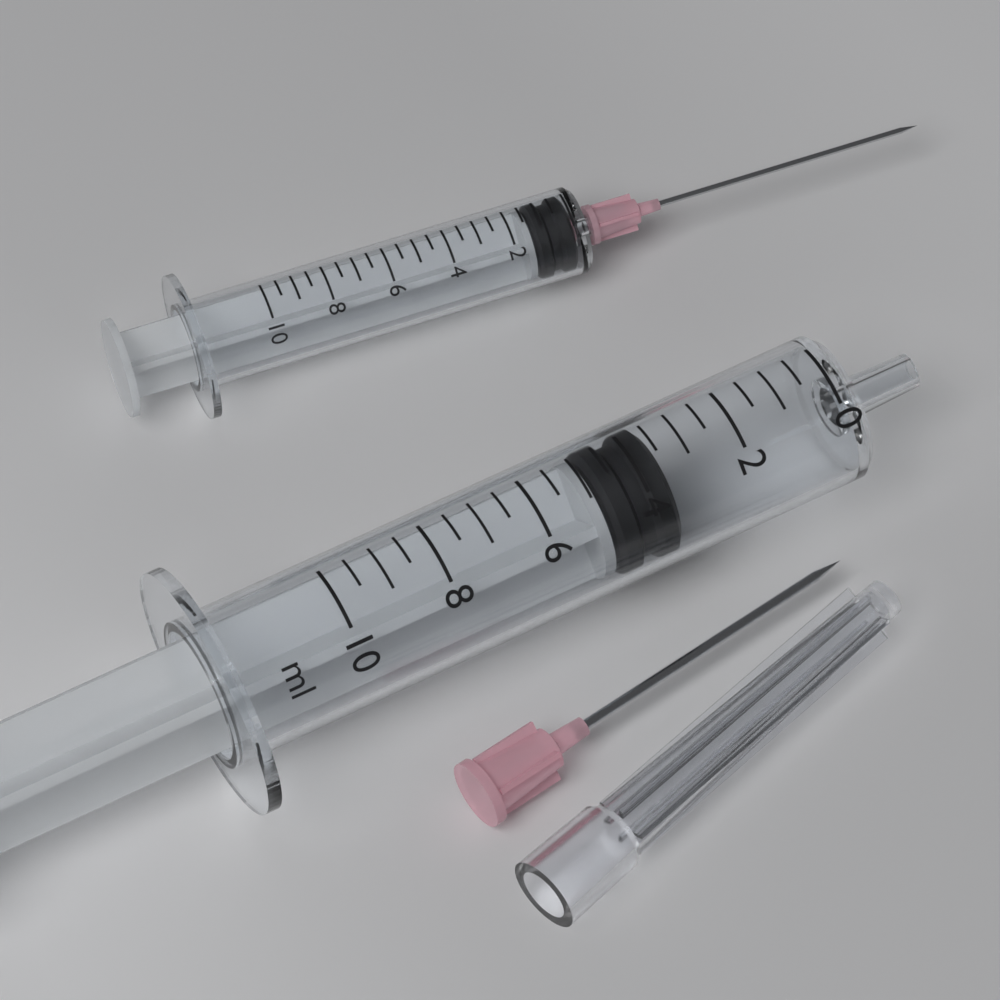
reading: 3.5 ml
